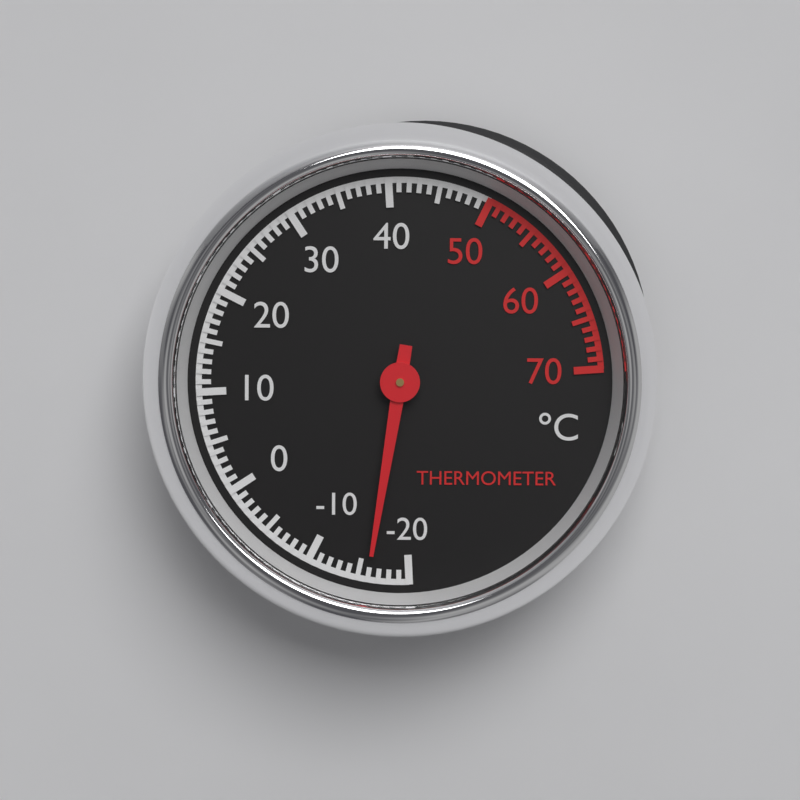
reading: -16 °C
